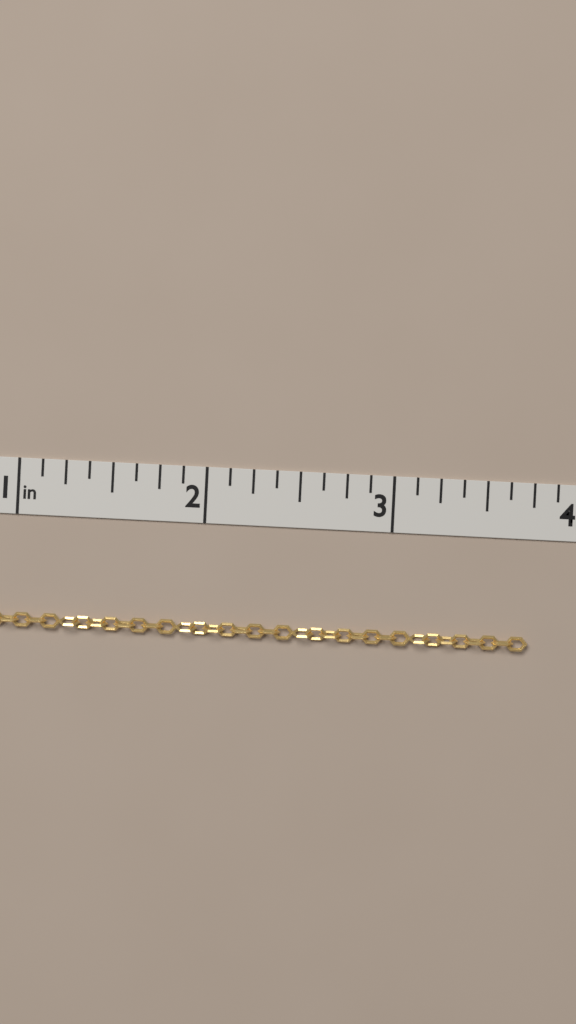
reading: 3.750 in
